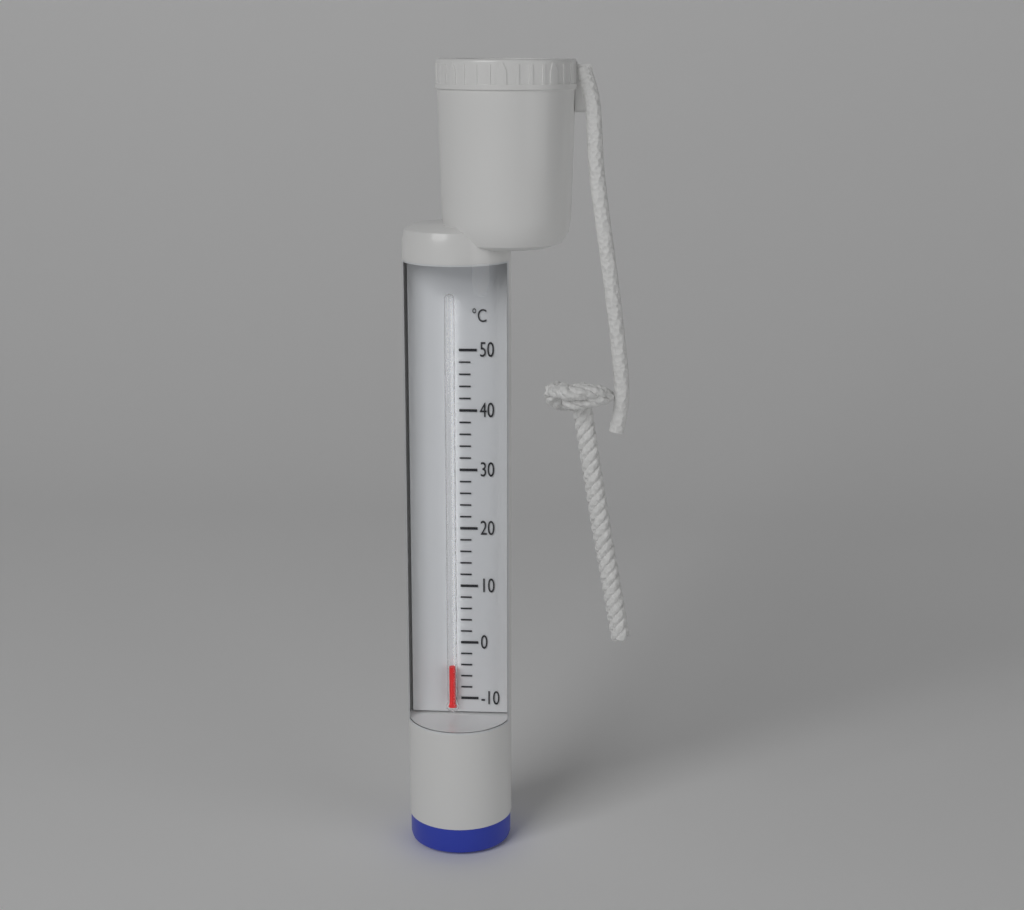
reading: -4 °C
